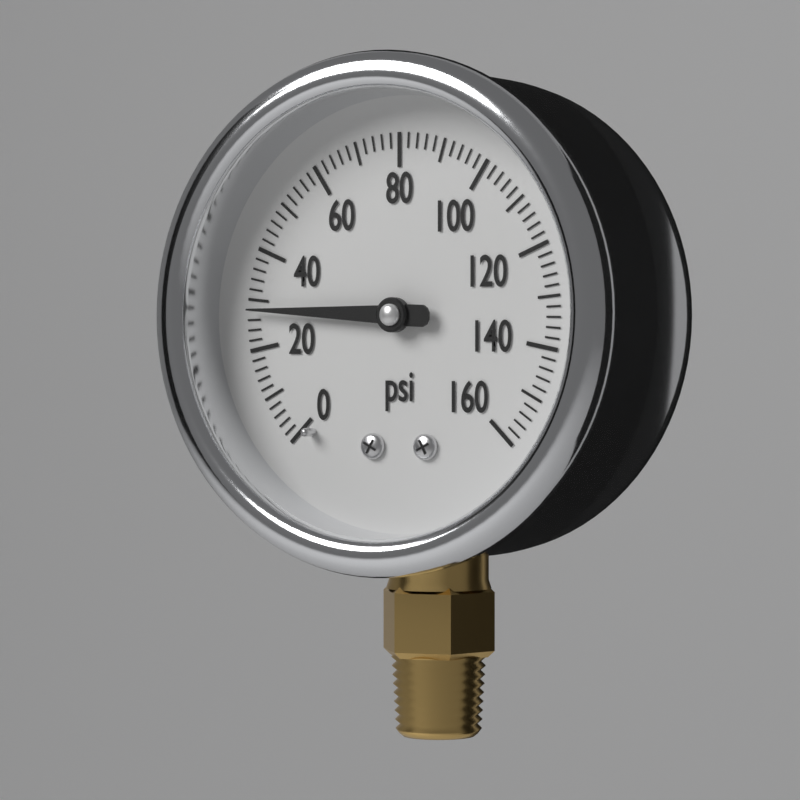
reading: 28 psi
